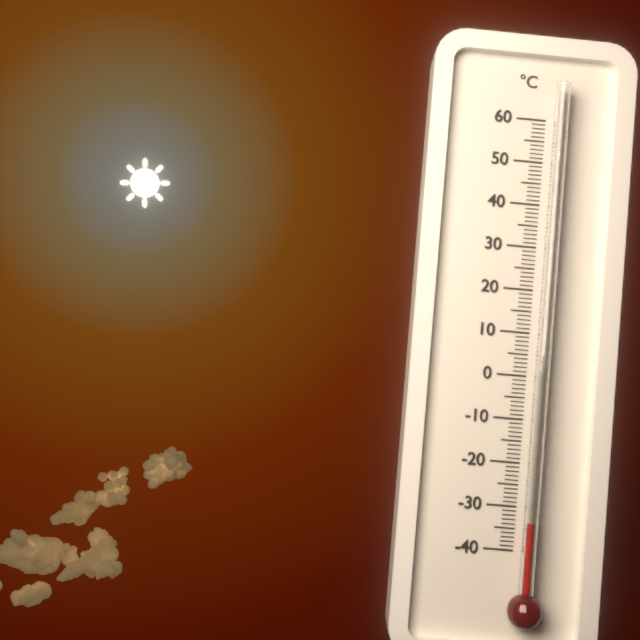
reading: -33 °C
